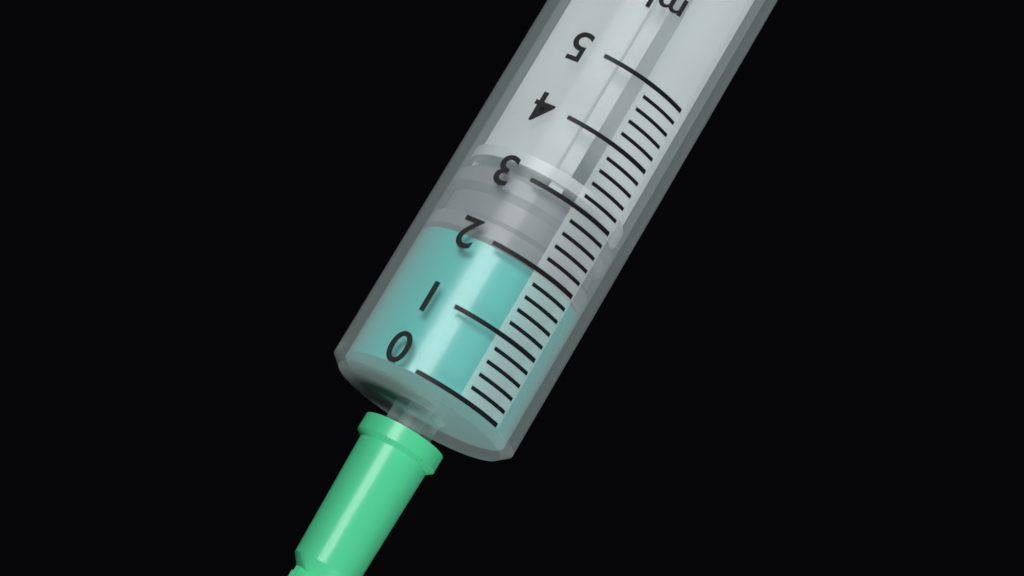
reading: 2.0 ml
